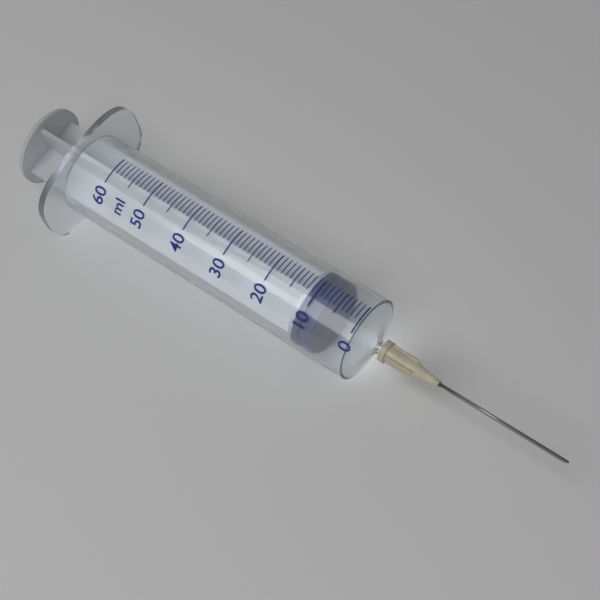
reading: 7 ml
